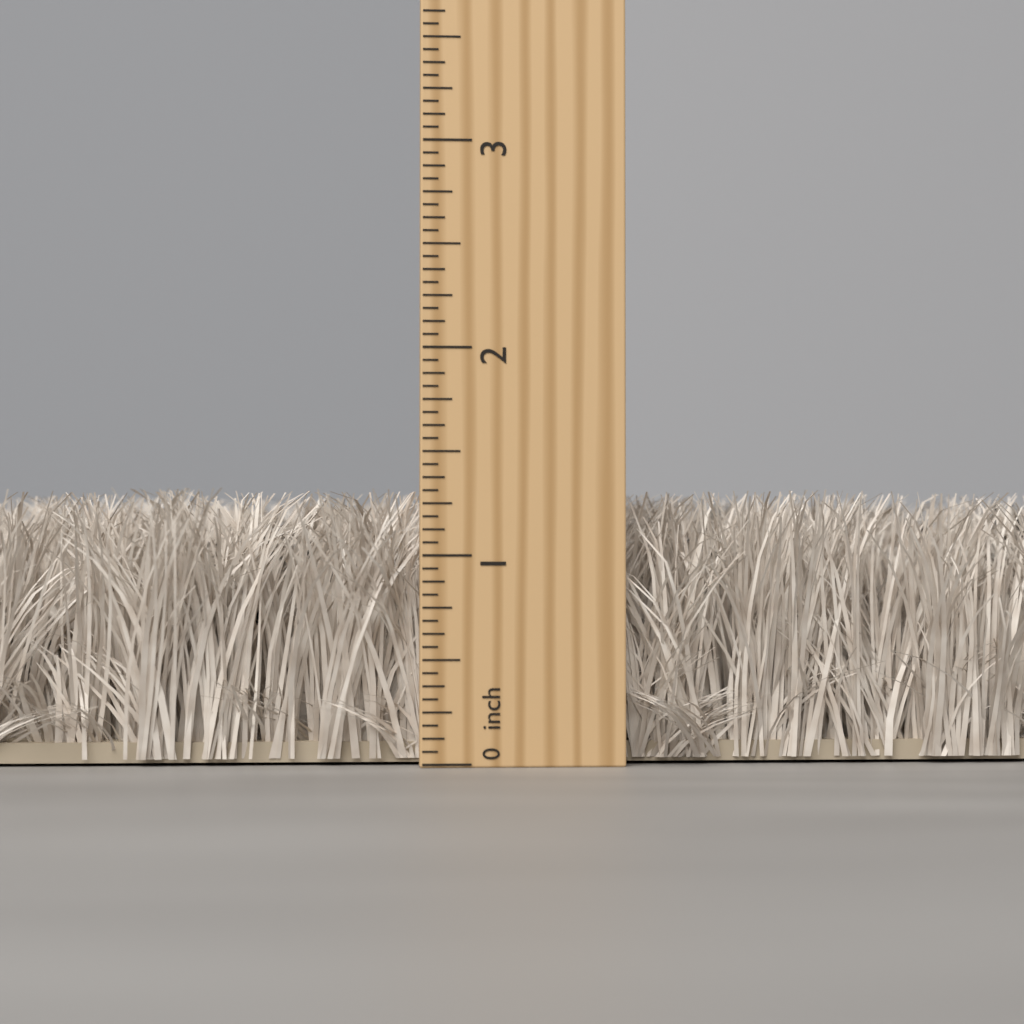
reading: 1.3125 inch
